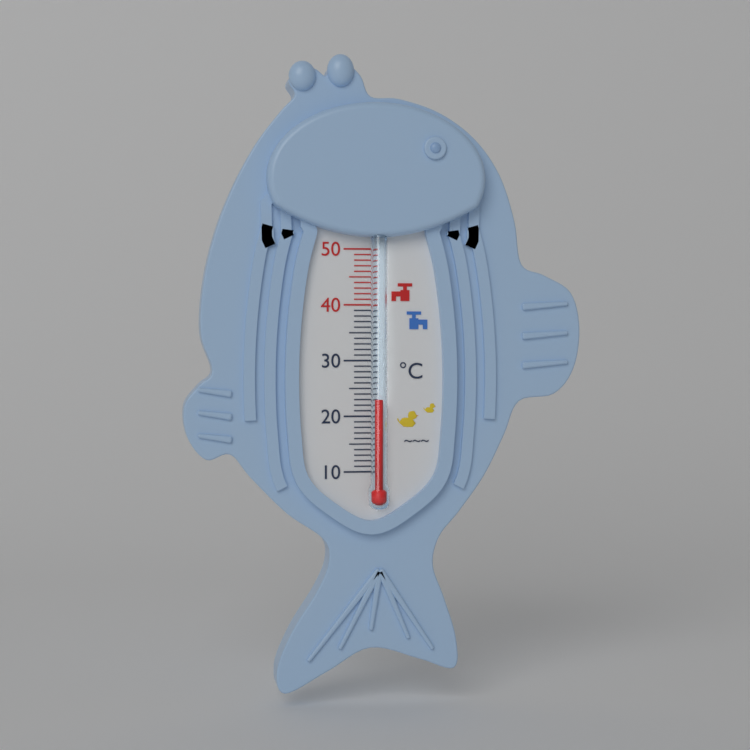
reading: 23 °C
